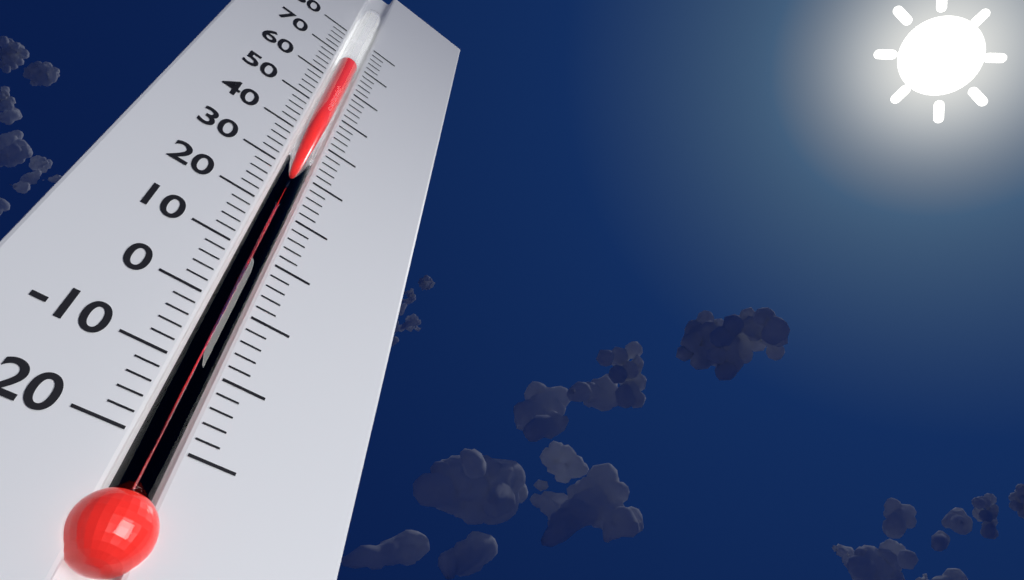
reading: 68 (no unit)
